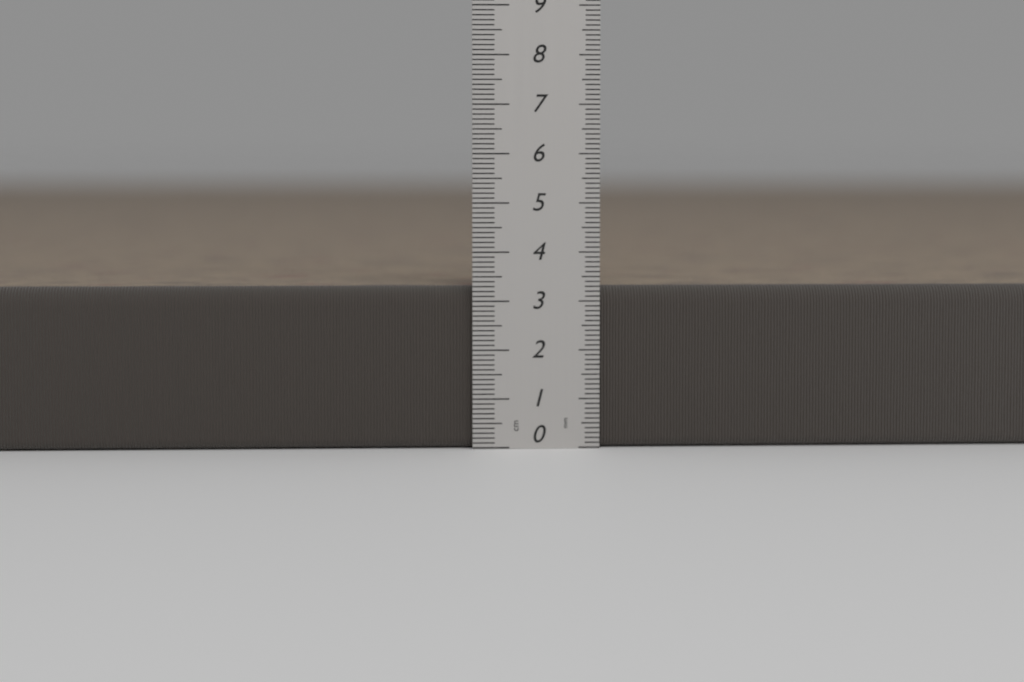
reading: 3.3 cm
